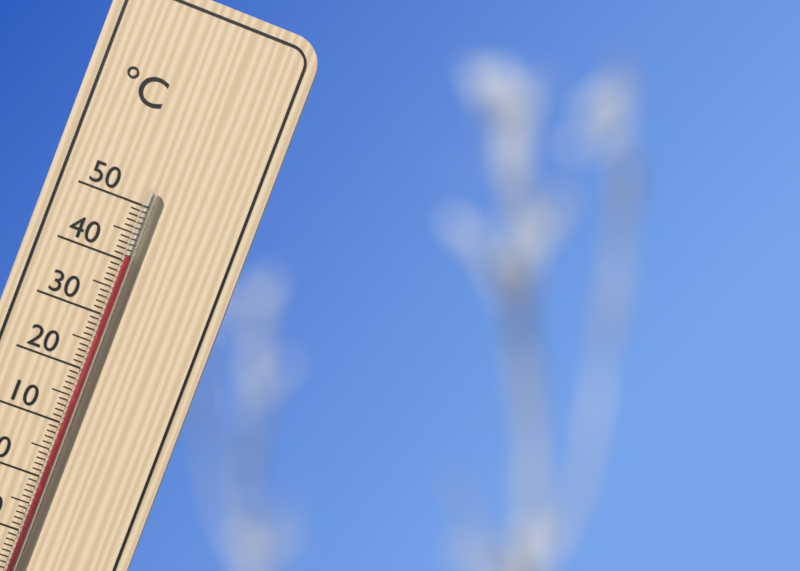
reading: 41 °C
